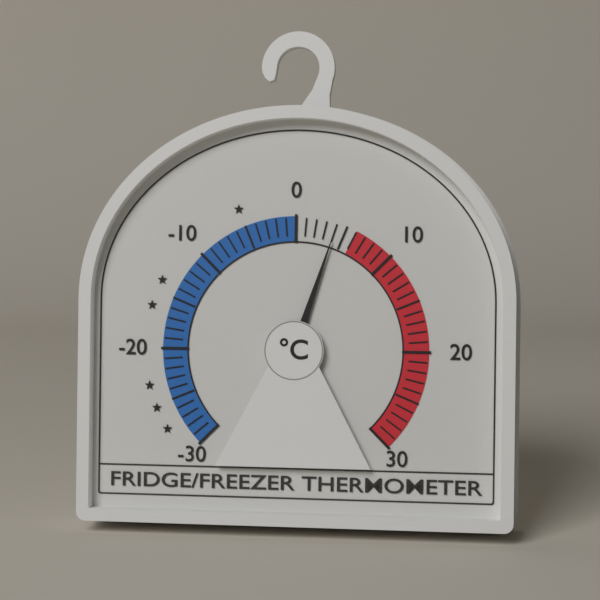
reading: 4 °C
